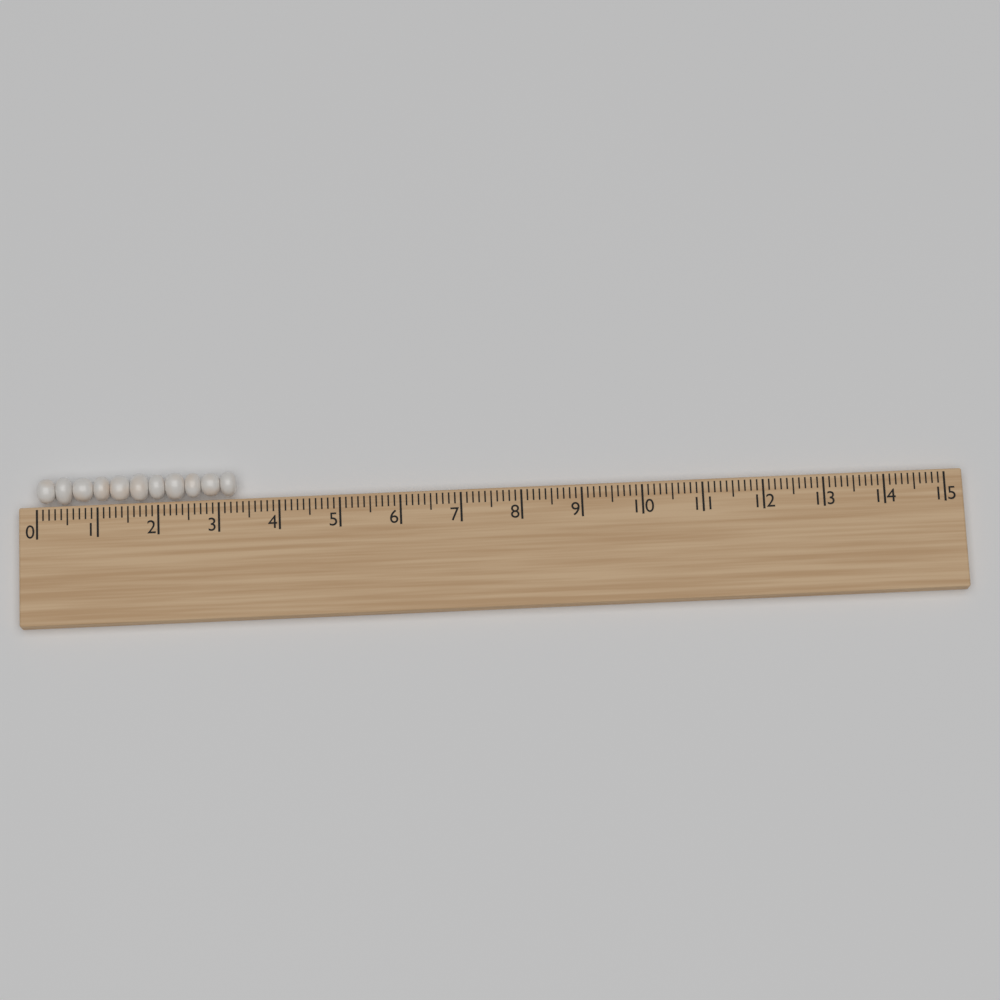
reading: 3.3 (no unit)
